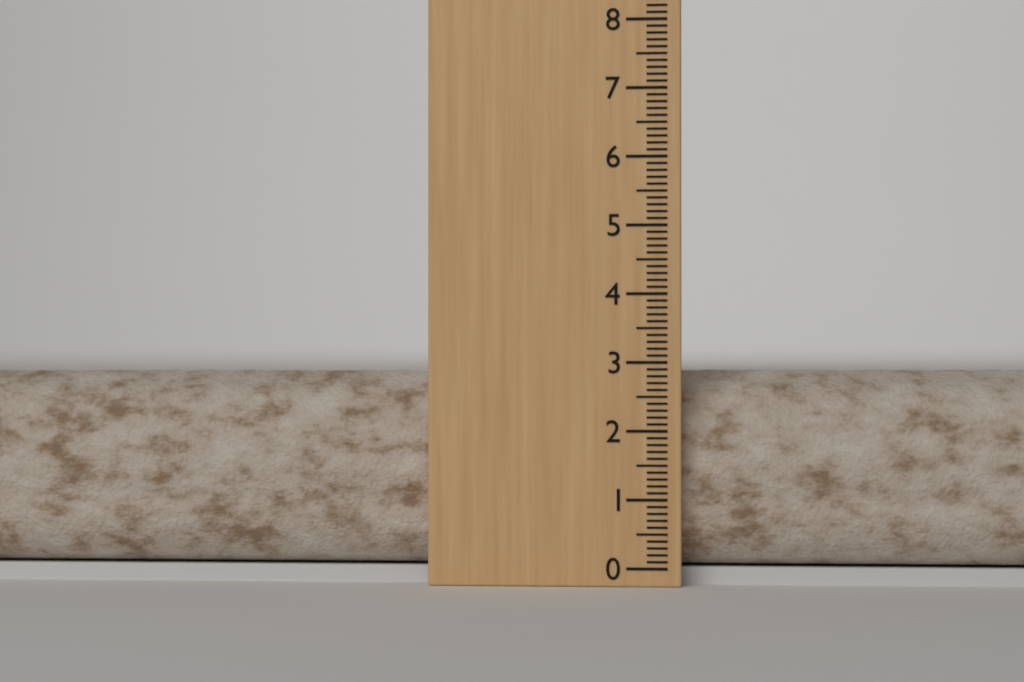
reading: 2.9 (no unit)
